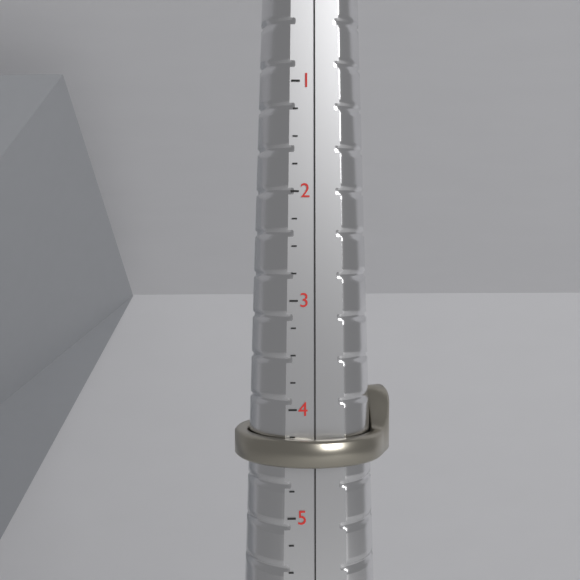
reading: 4.50 (no unit)
